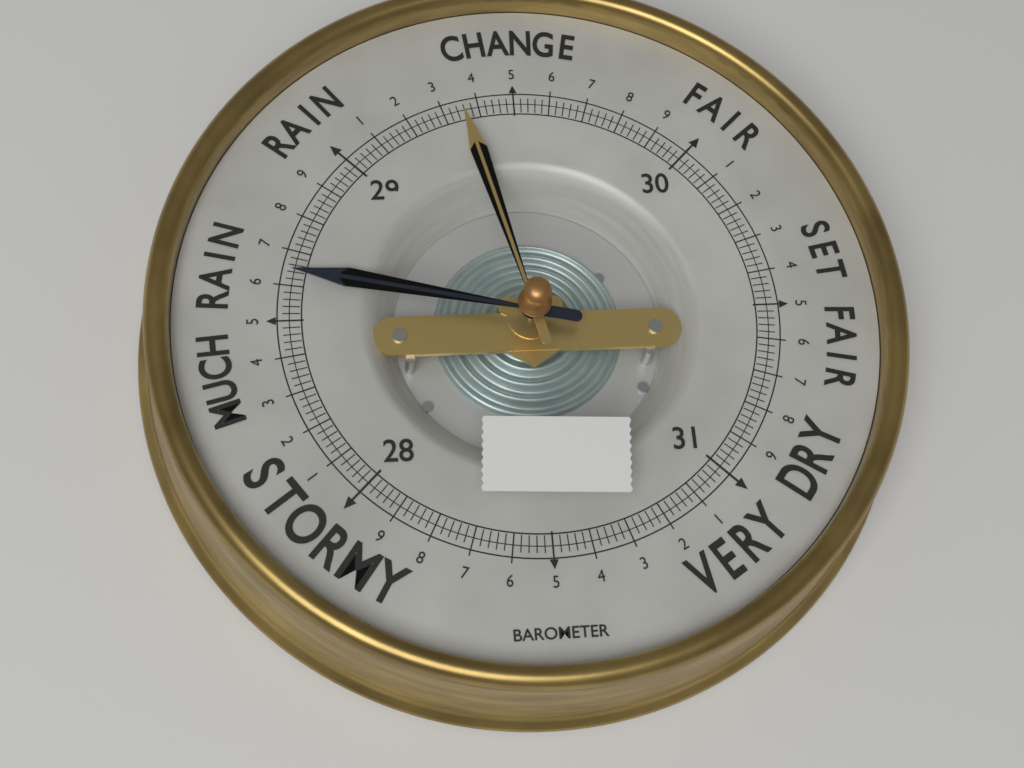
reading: 28.64 (no unit)
